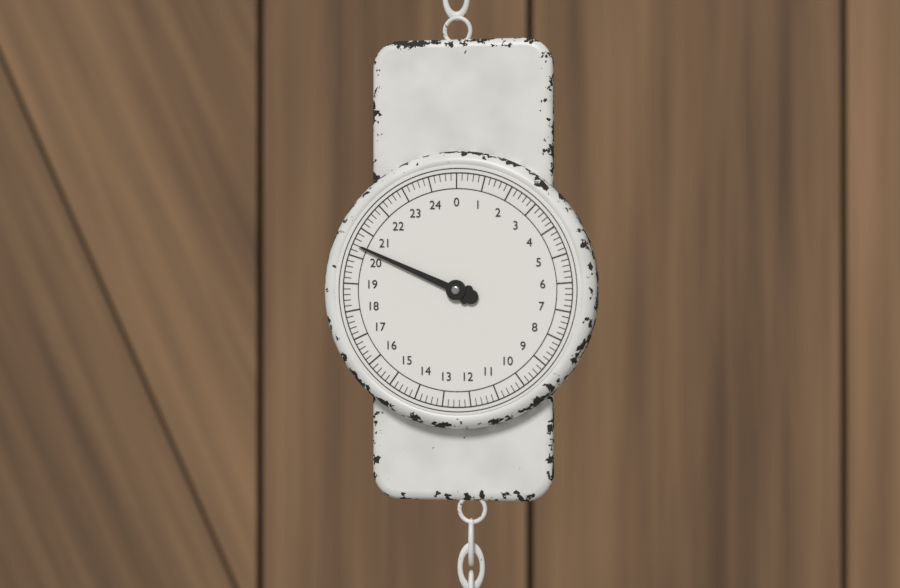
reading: 20.4 (no unit)
